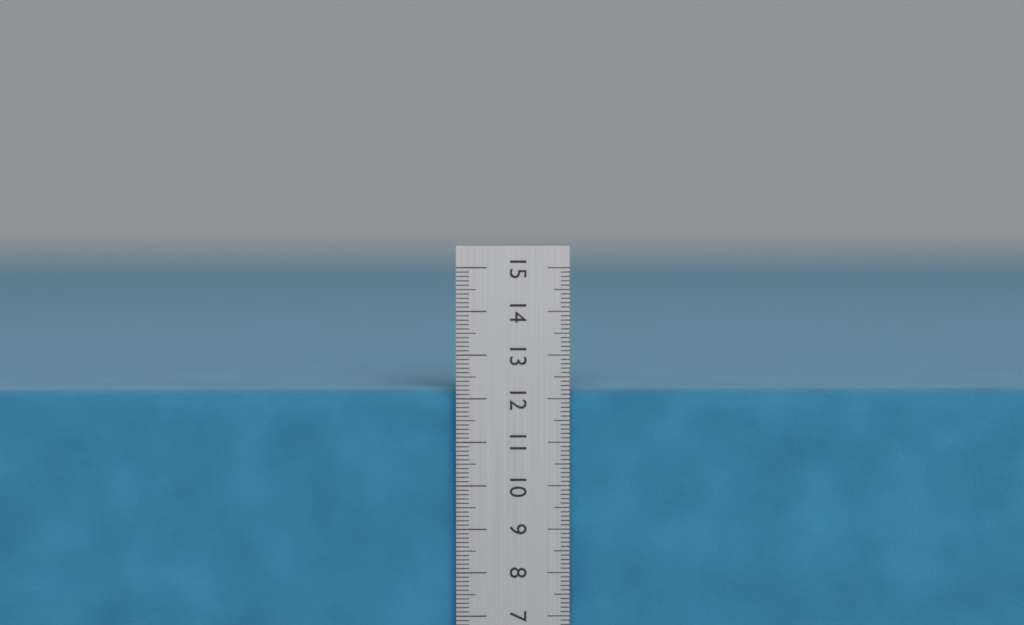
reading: 12.2 cm
